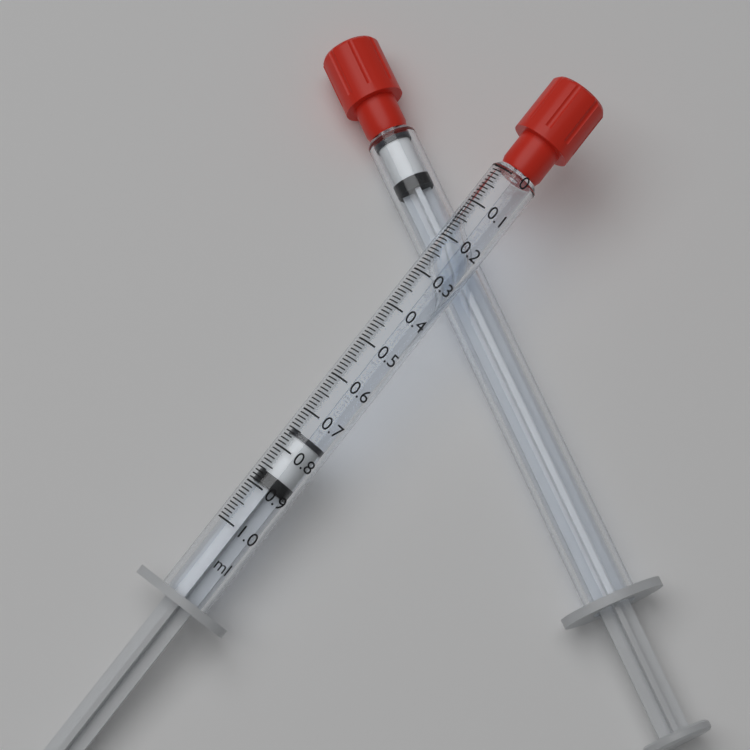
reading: 0.75 ml
